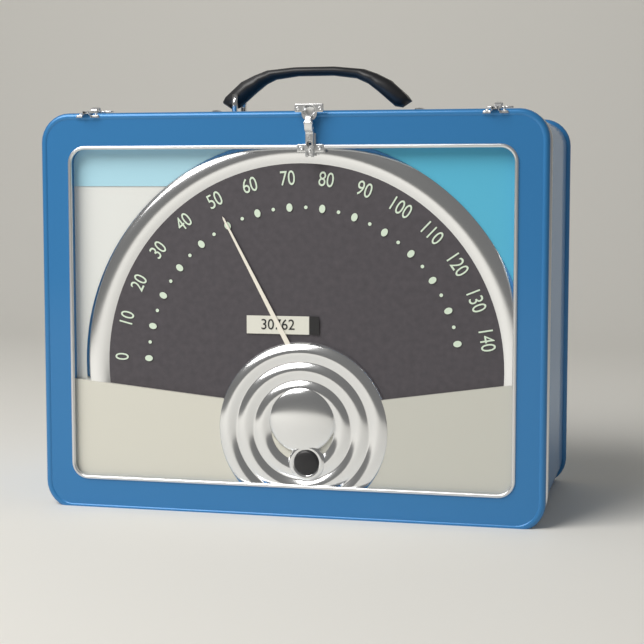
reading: 50 (no unit)
